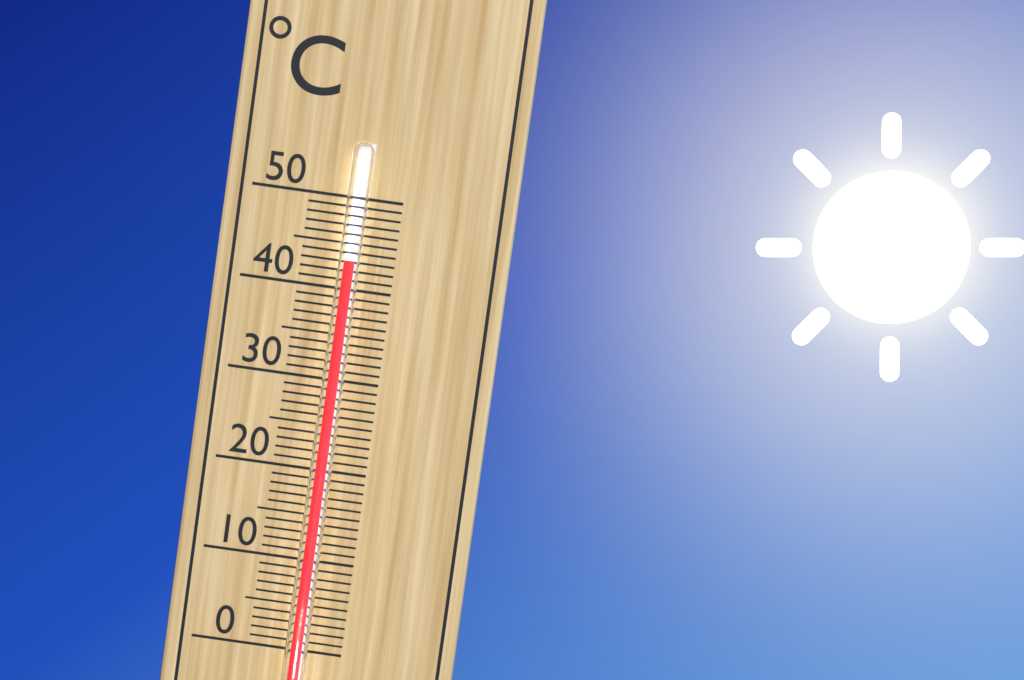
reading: 43 °C
